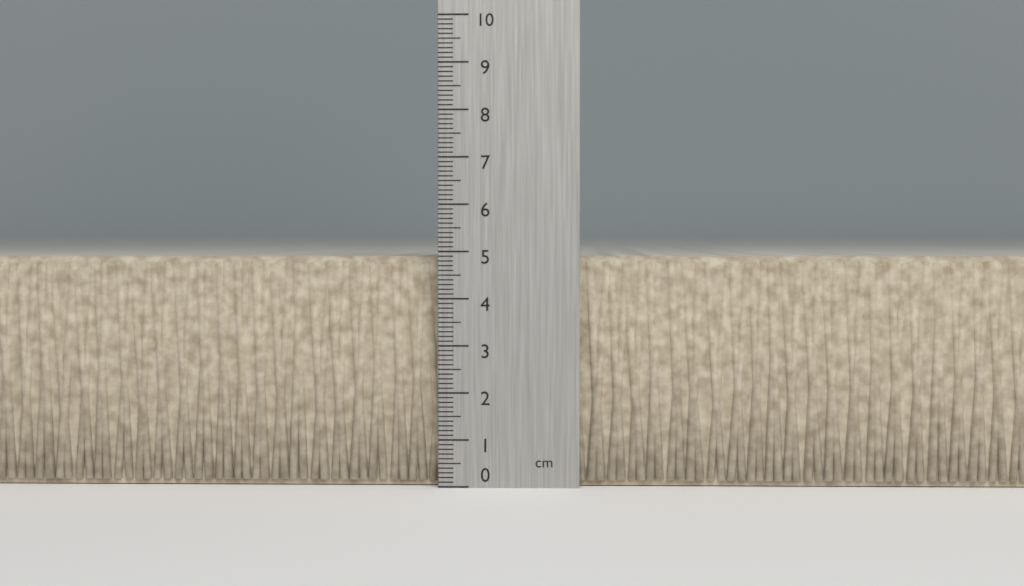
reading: 4.9 cm
